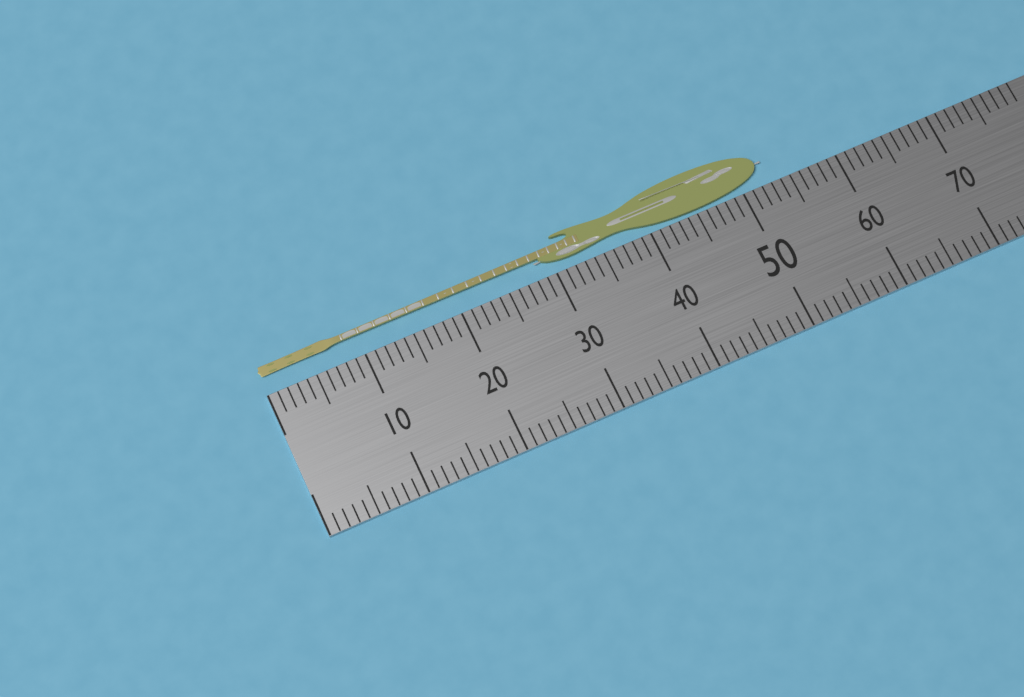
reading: 53 (no unit)
